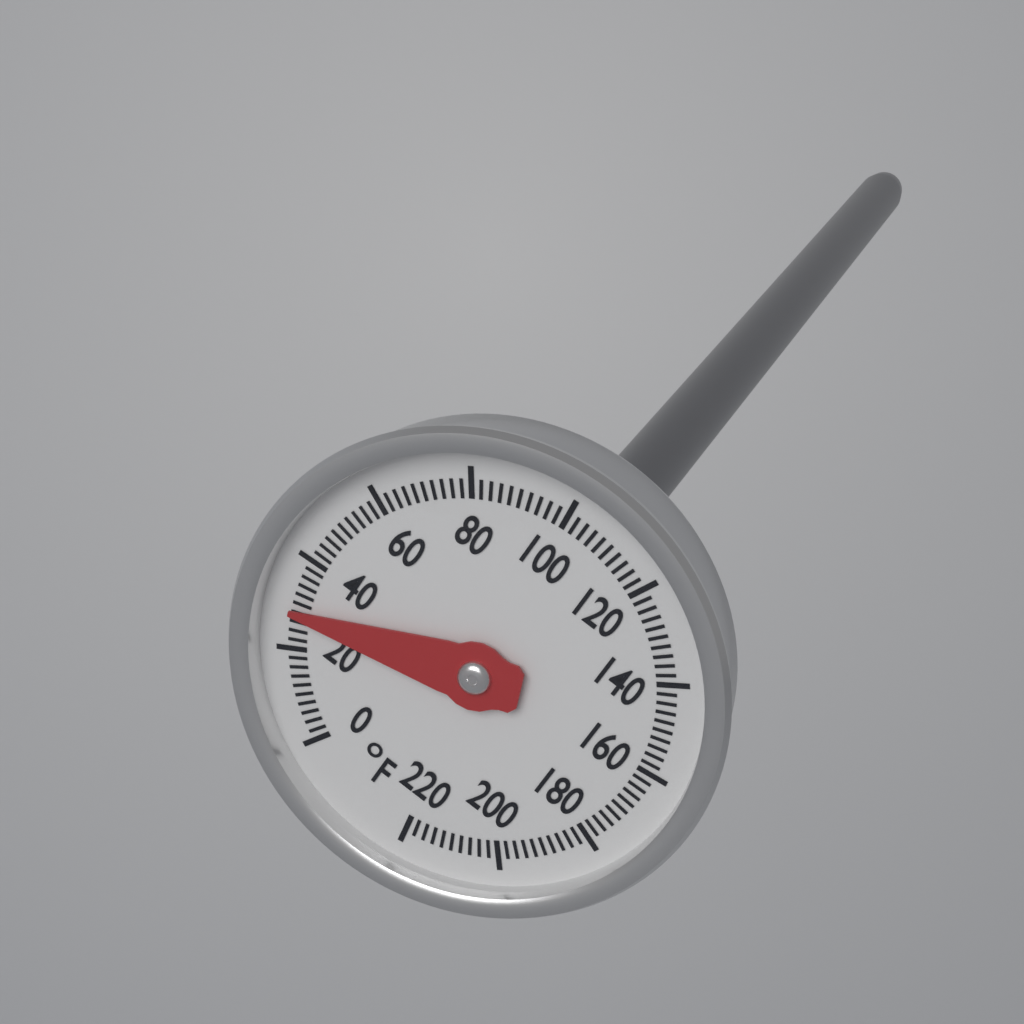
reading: 28 °F
